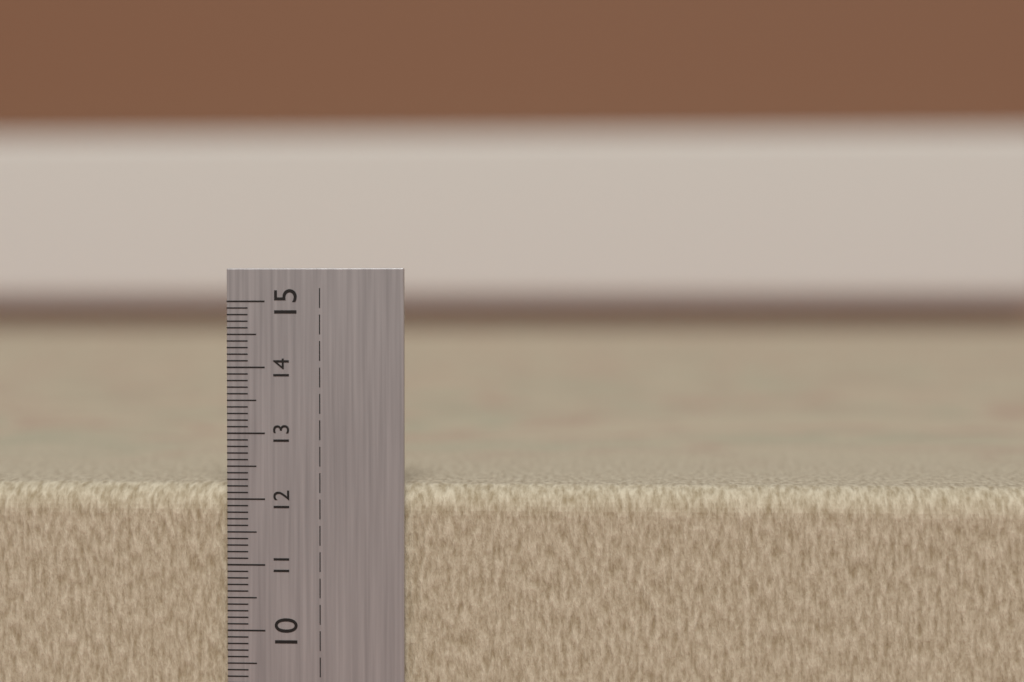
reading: 12.2 cm
